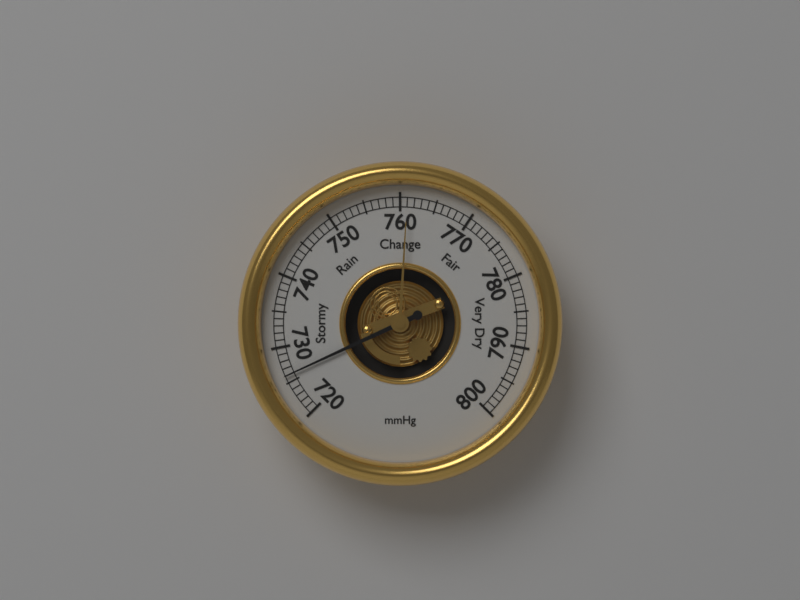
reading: 726 mmHg
